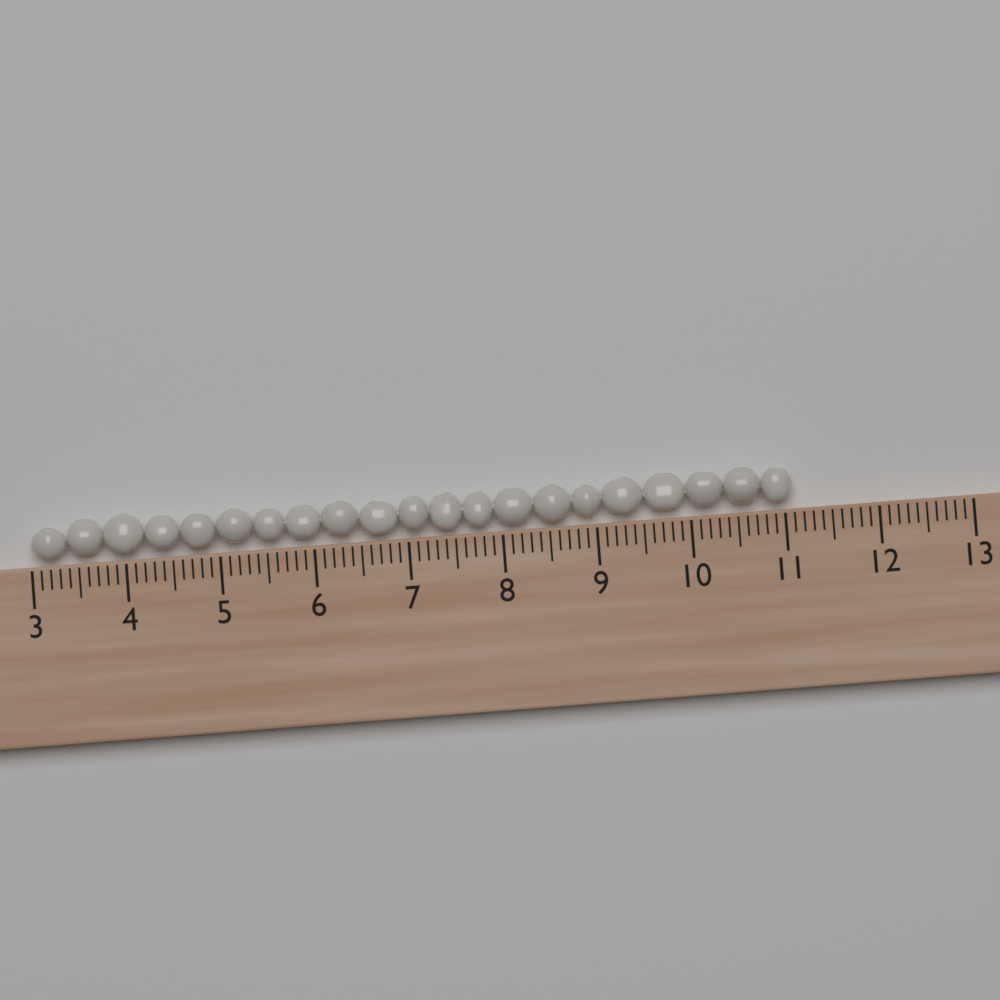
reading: 11.1 (no unit)
